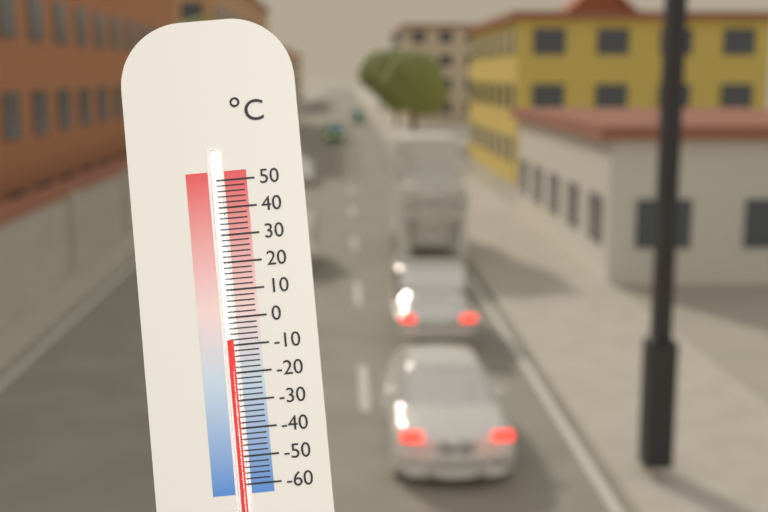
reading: -8 °C
